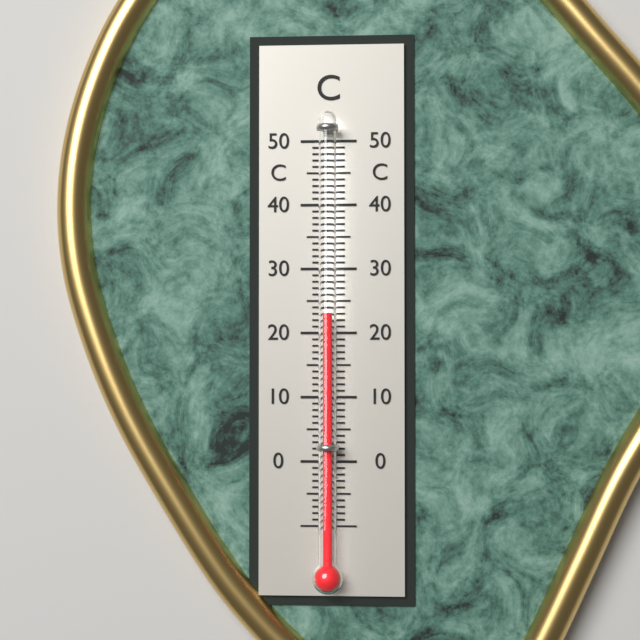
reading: 23 °C
